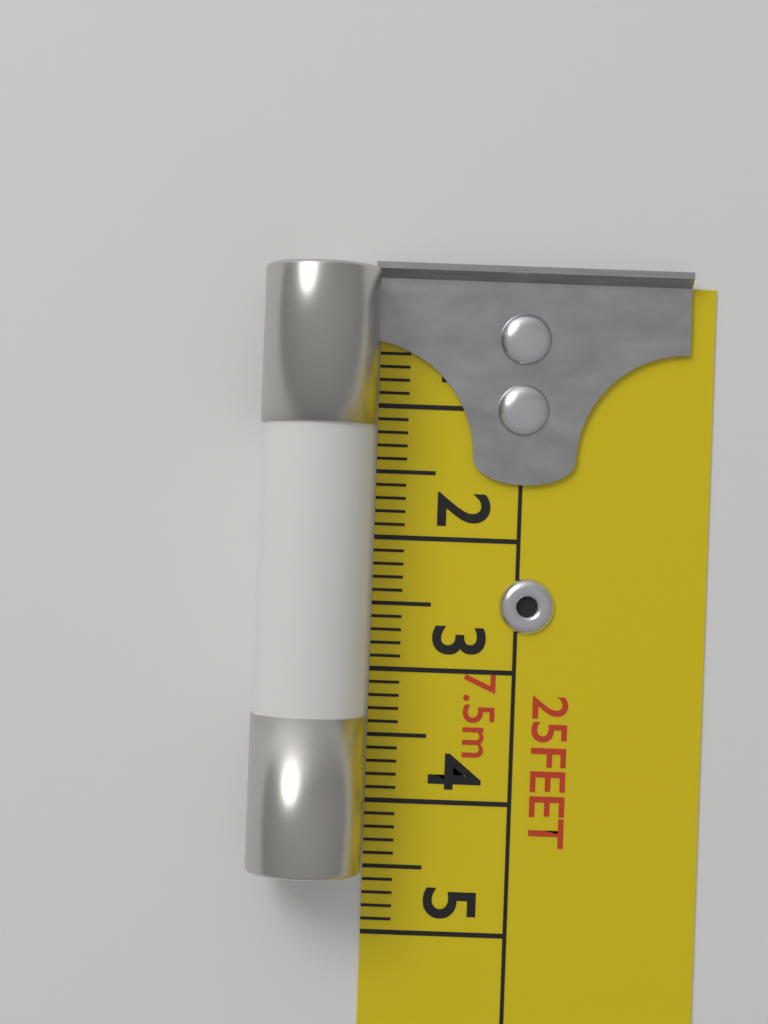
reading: 4.5 cm
